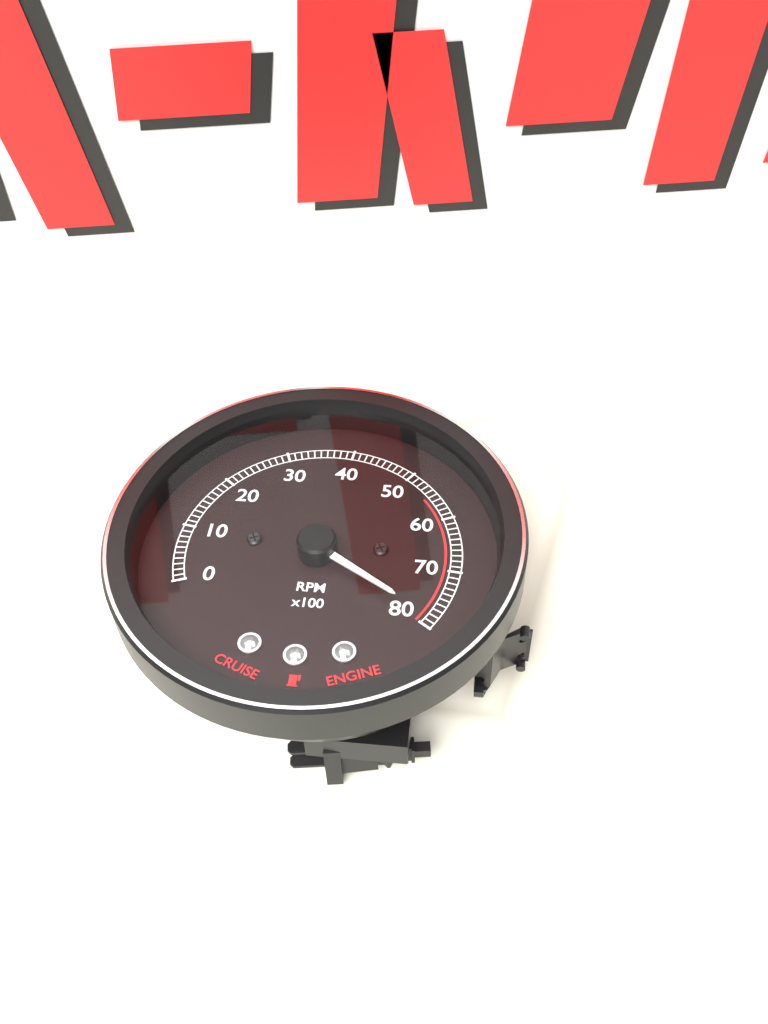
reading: 7900 RPM
